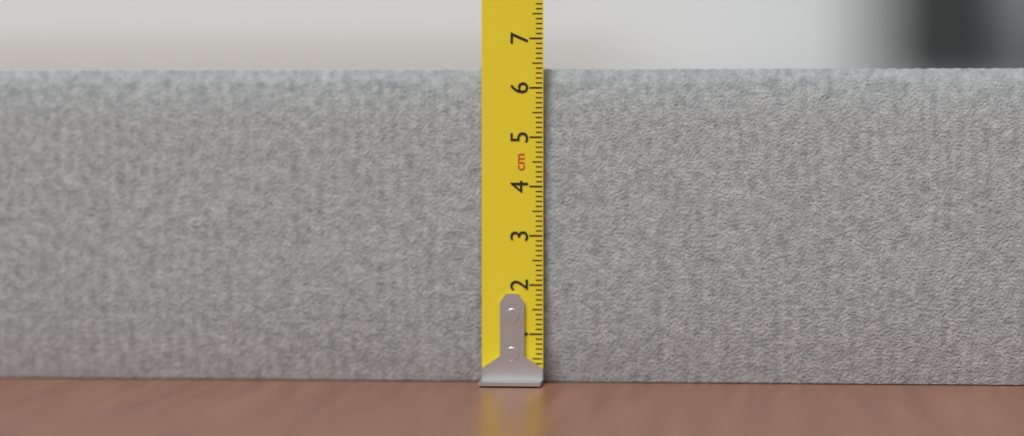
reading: 6.4 cm
